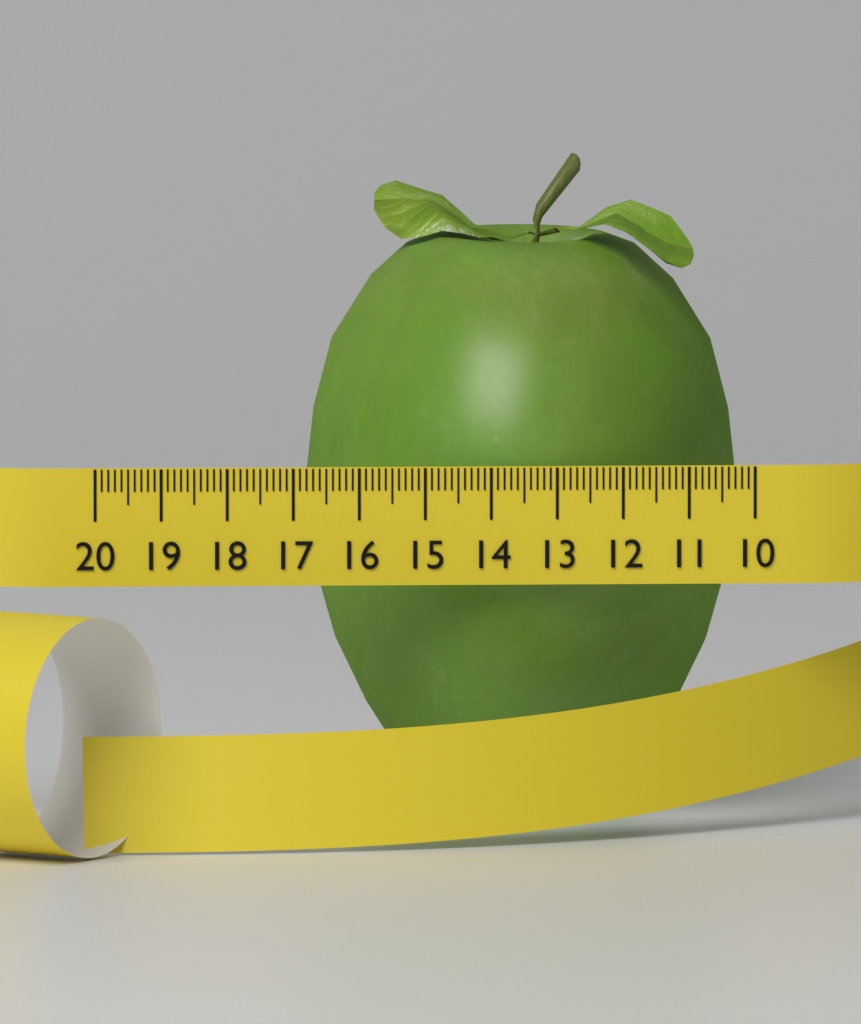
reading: 16.6 (no unit)
